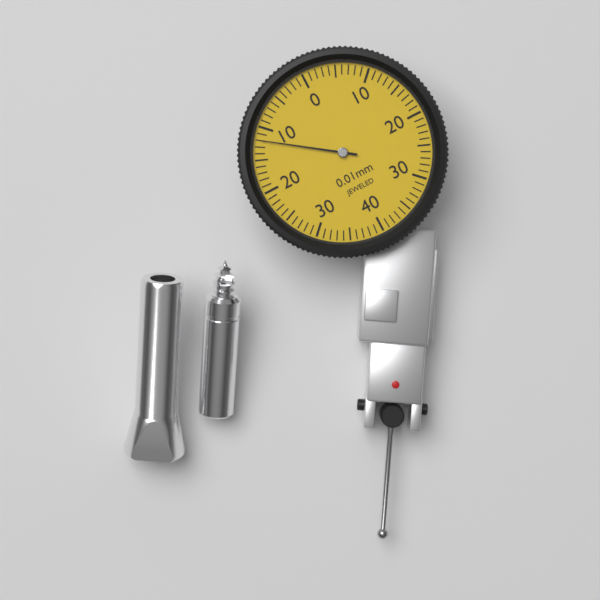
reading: 0.12 mm
